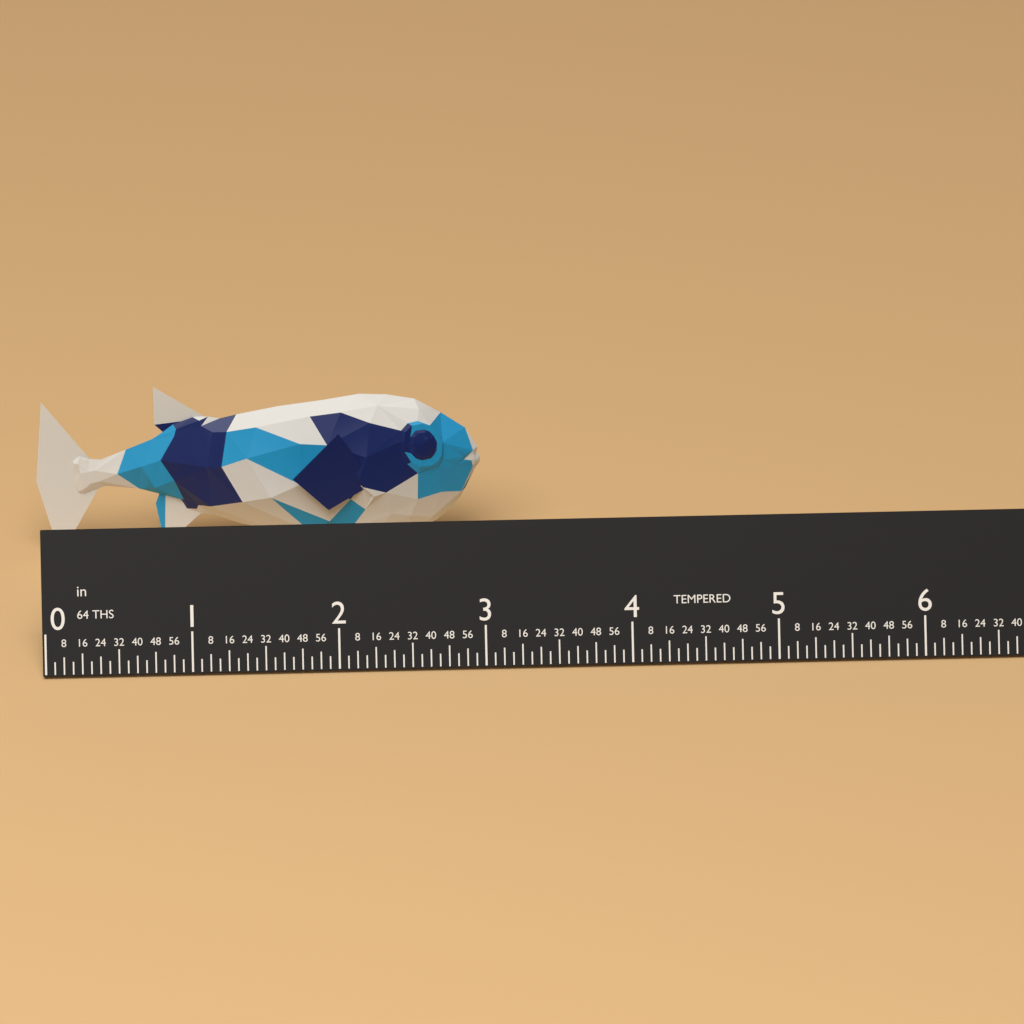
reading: 3.0625 in
